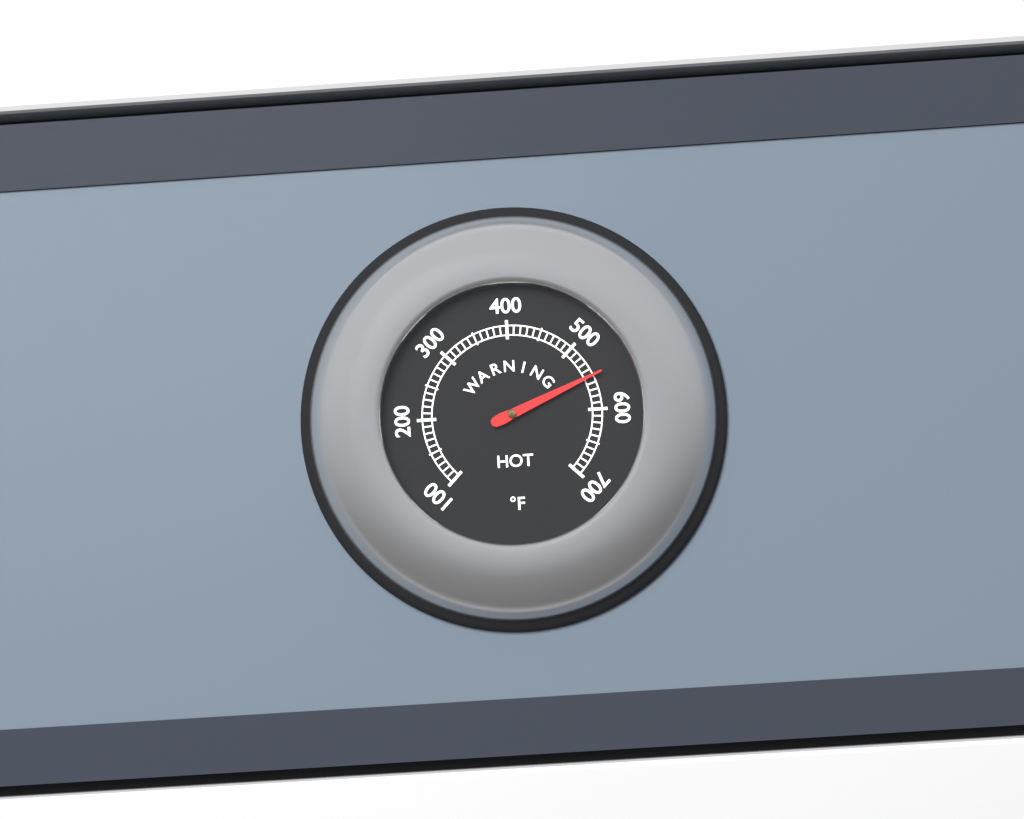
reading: 550 °F
